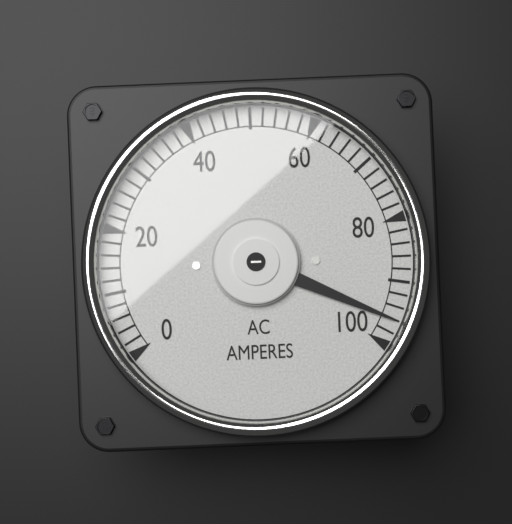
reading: 96 A
